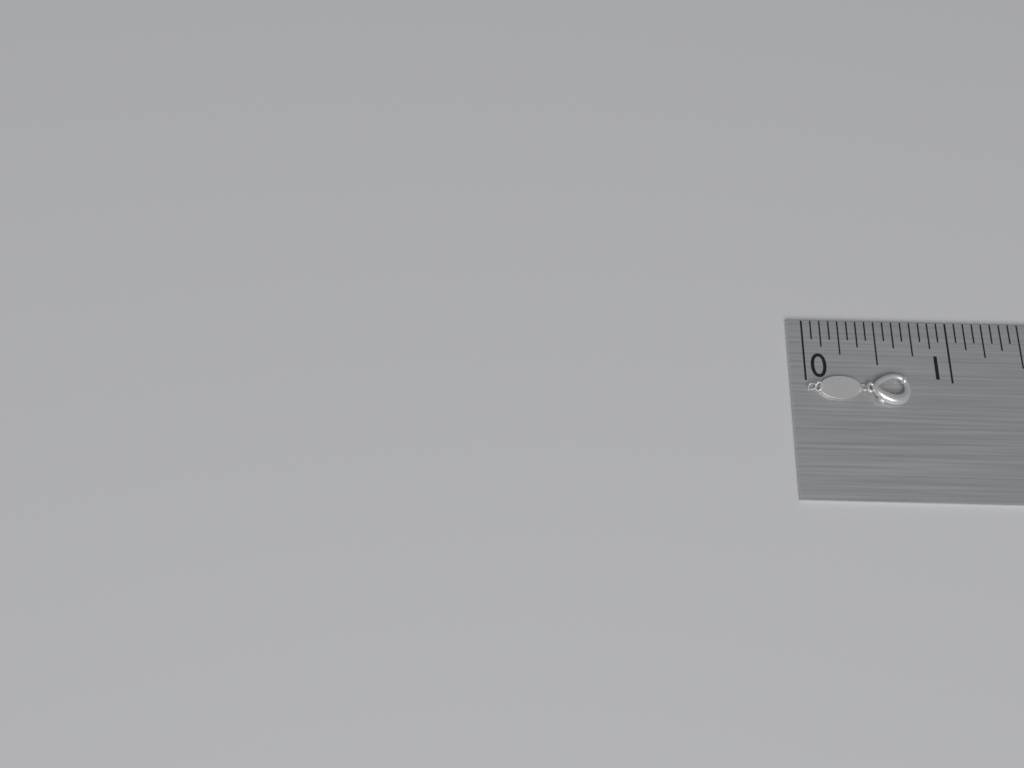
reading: 0.6875 in
